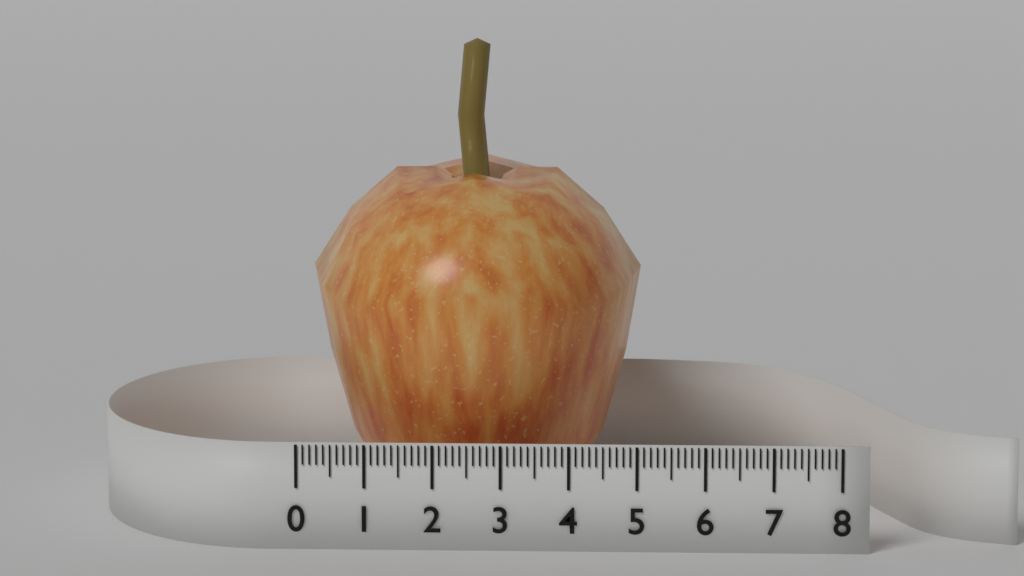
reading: 5.0 (no unit)
